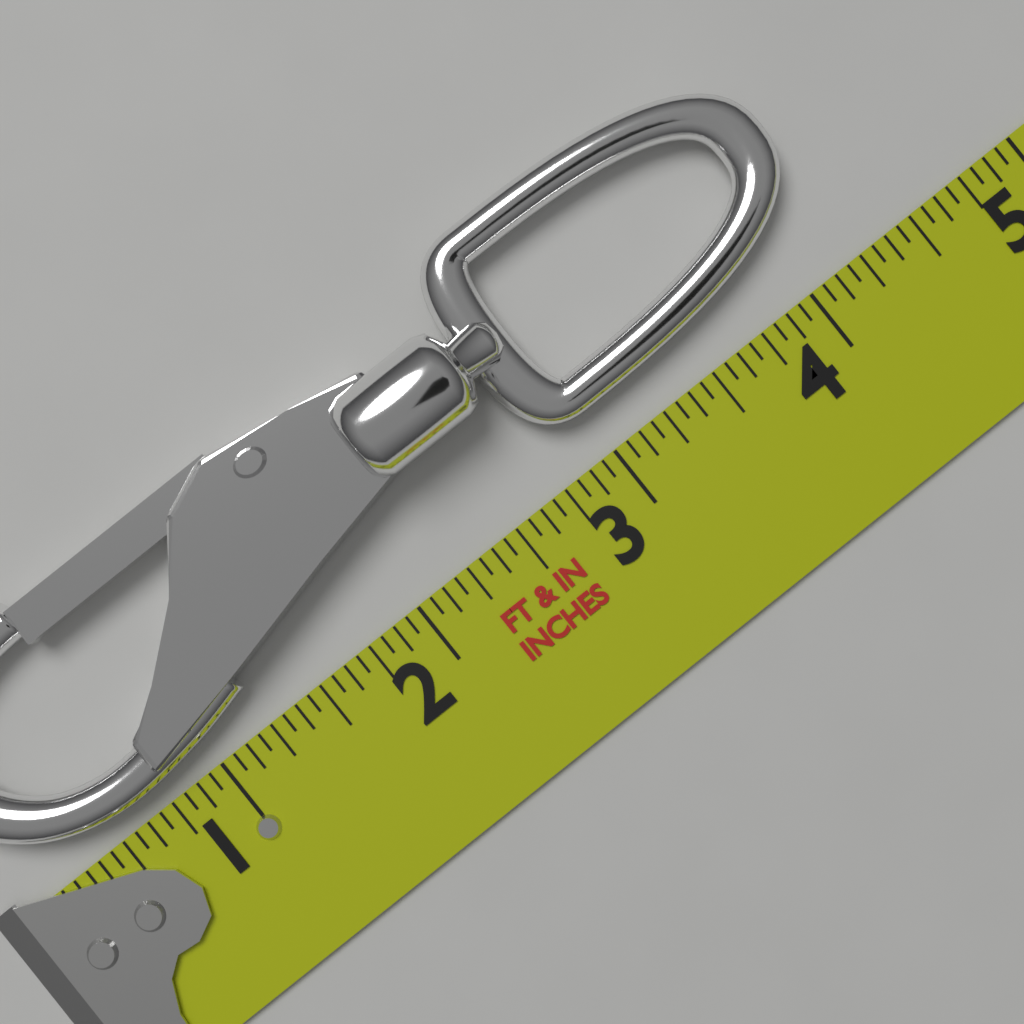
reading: 4.2500 in
